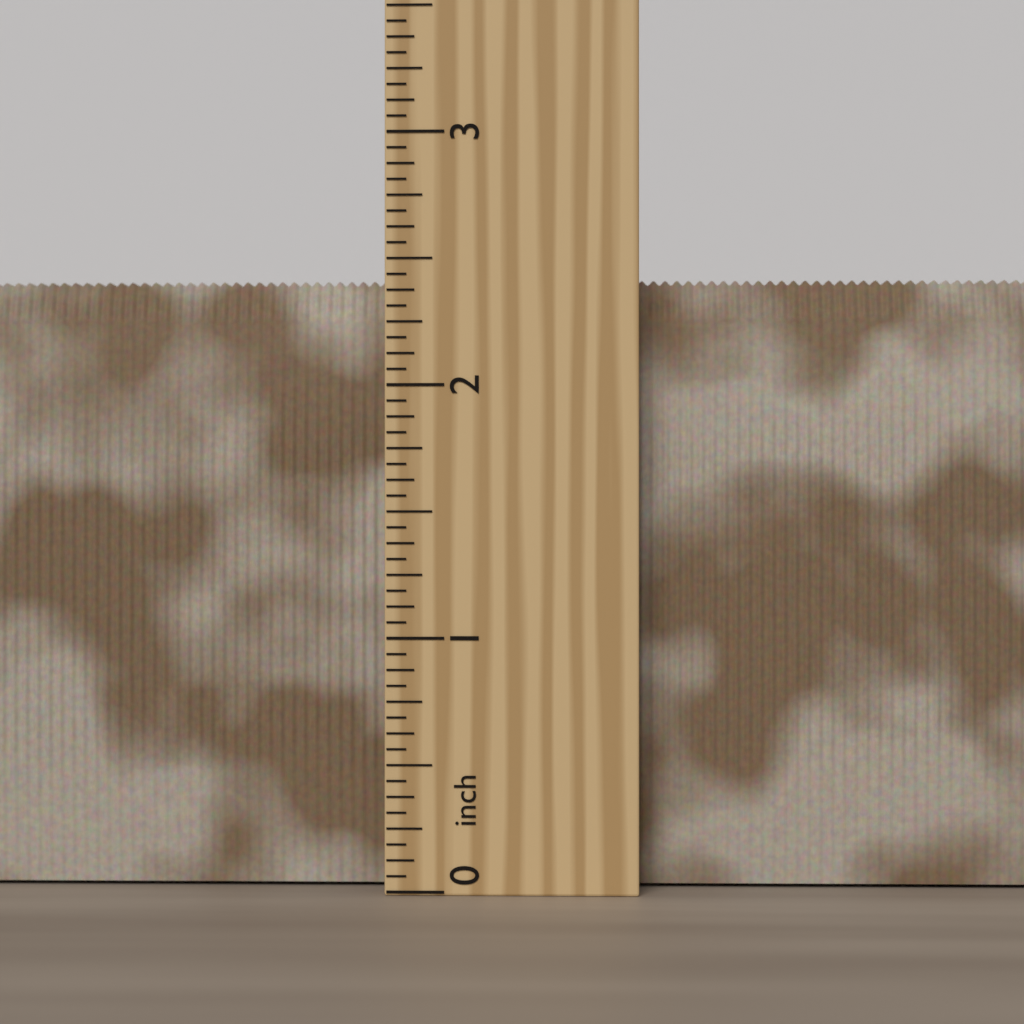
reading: 2.4375 inch
